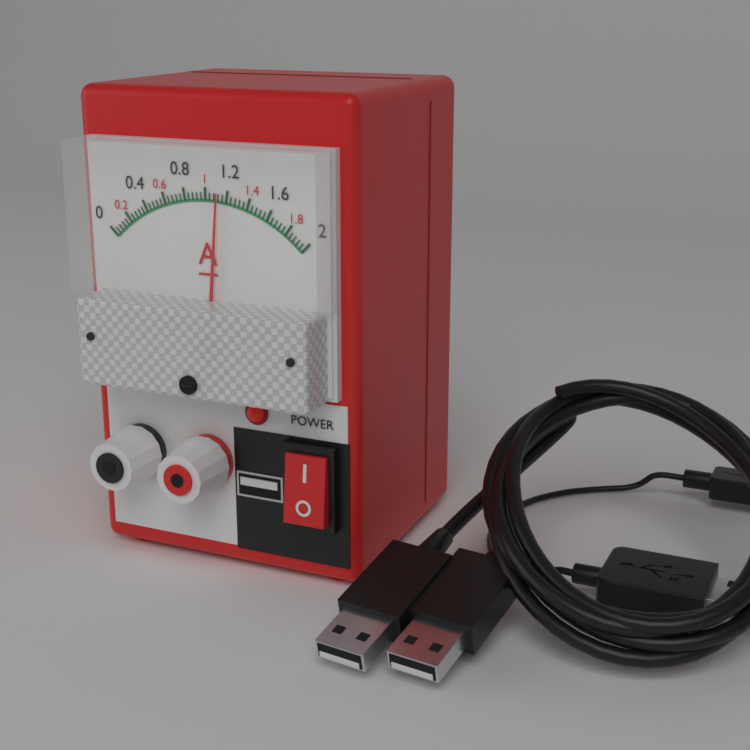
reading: 1.12 A
